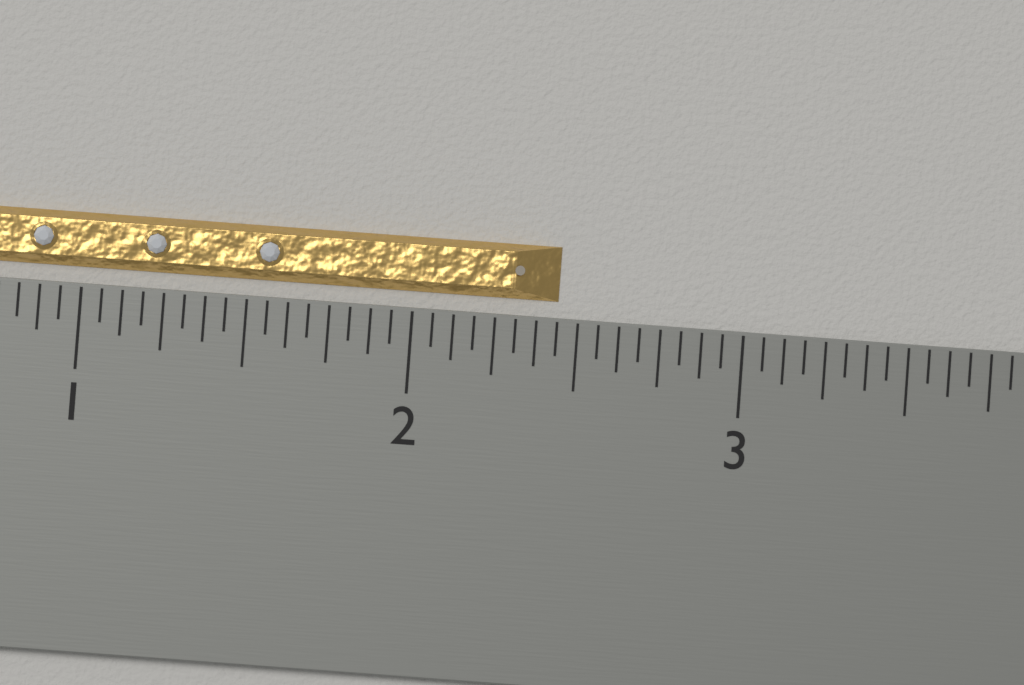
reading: 2.4375 inch
